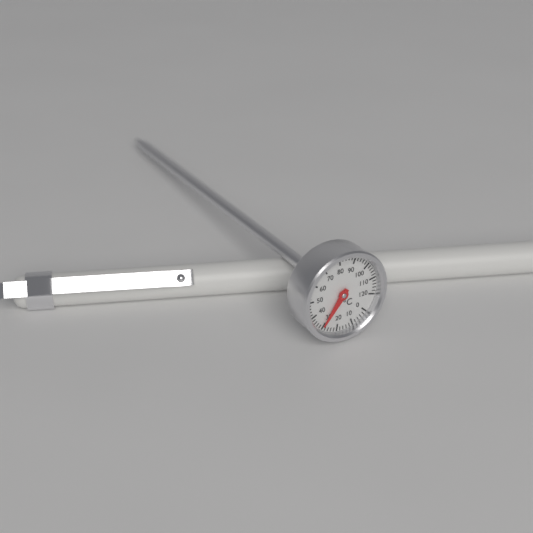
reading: 30 °C
